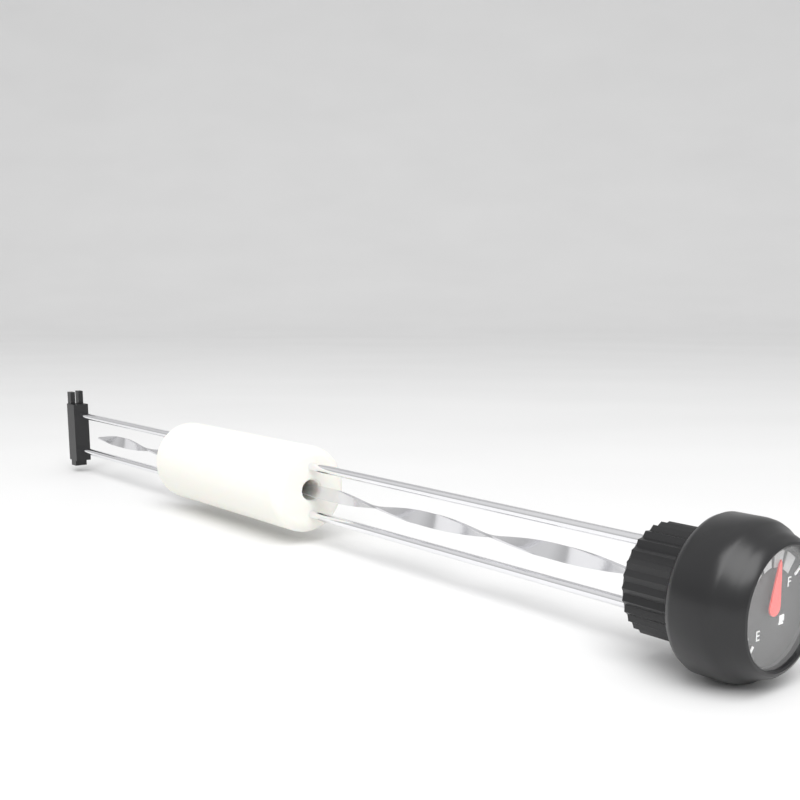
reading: 0.750 (no unit)
